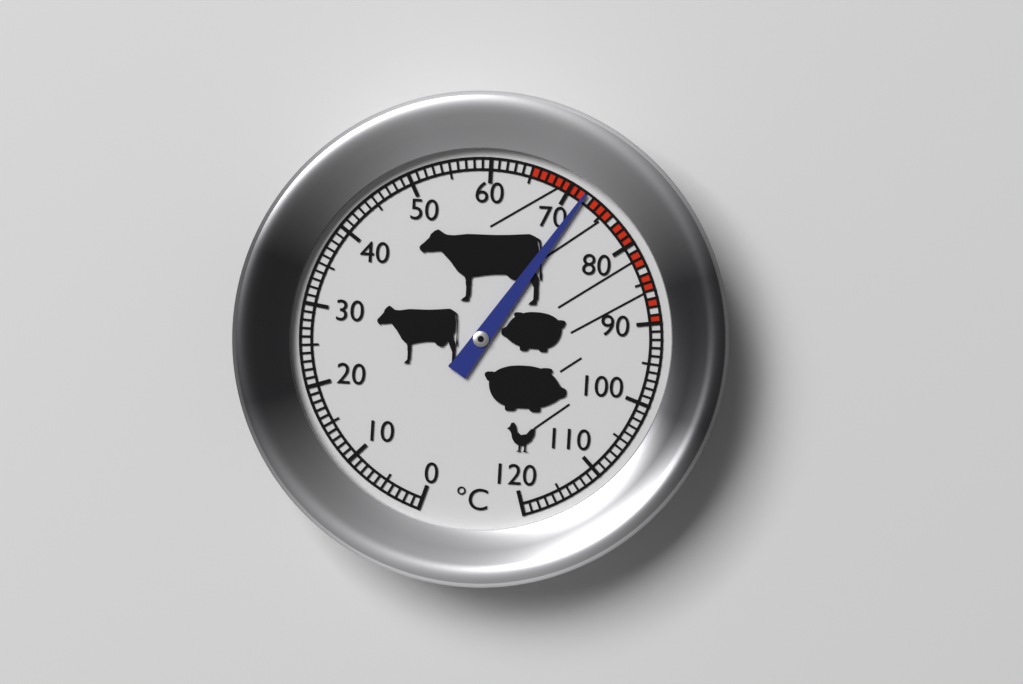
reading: 72 °C
